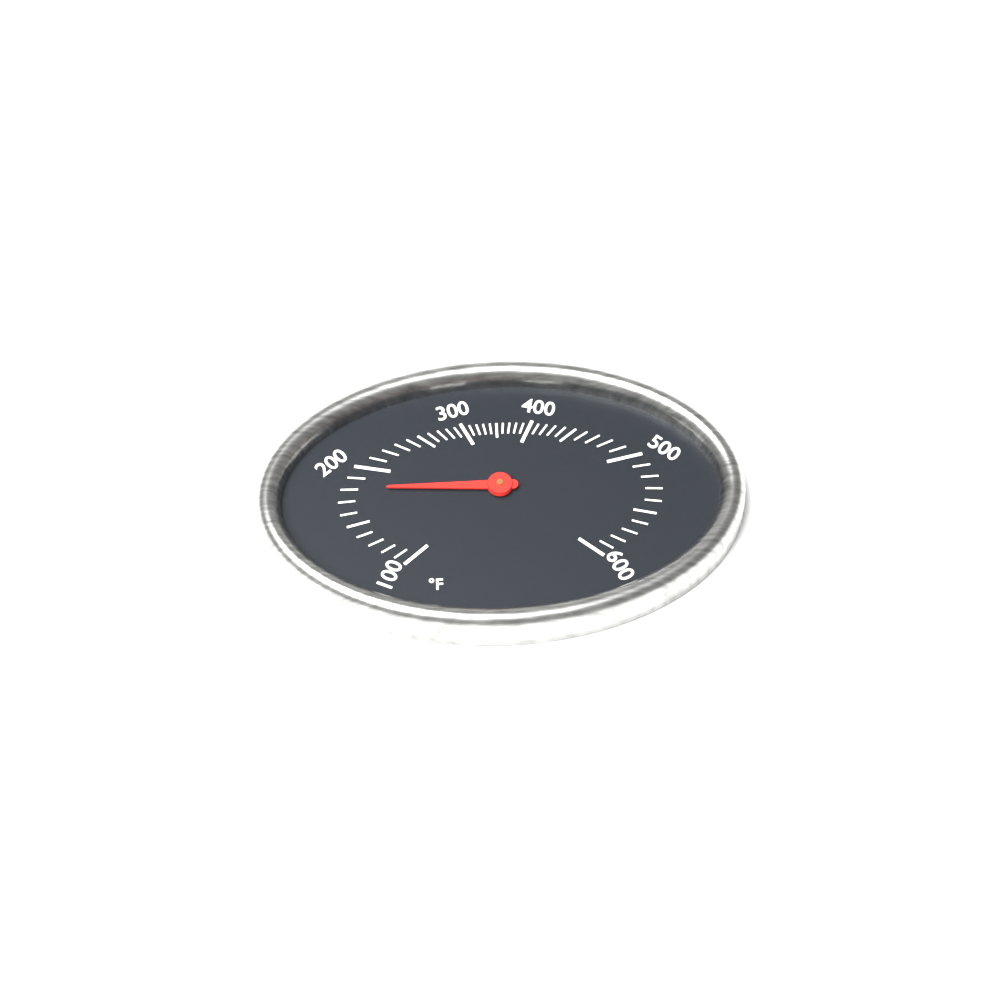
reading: 180 °F
